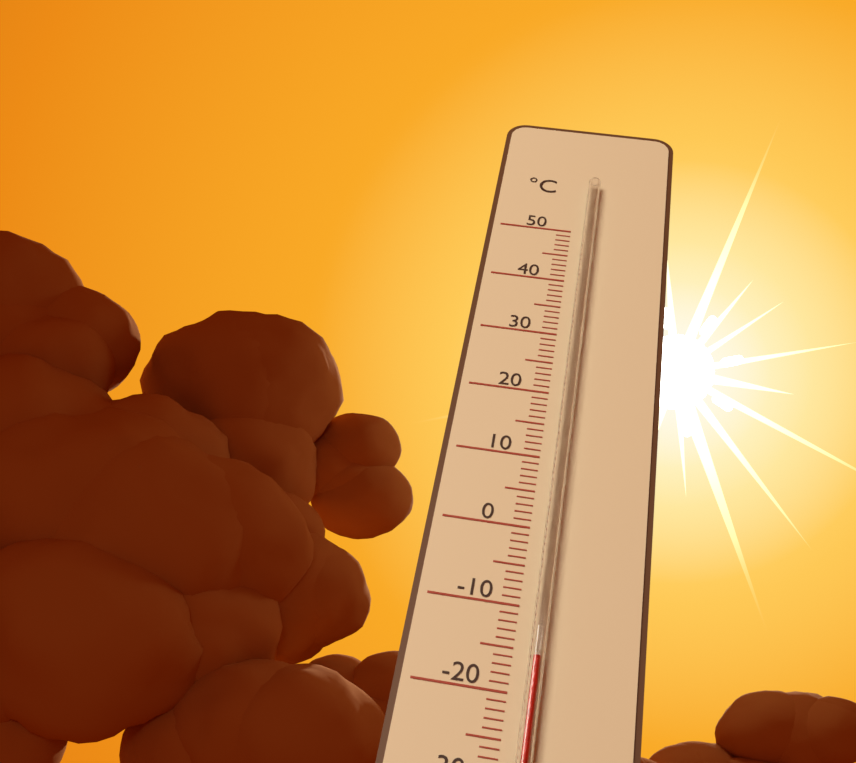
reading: -16 °C
